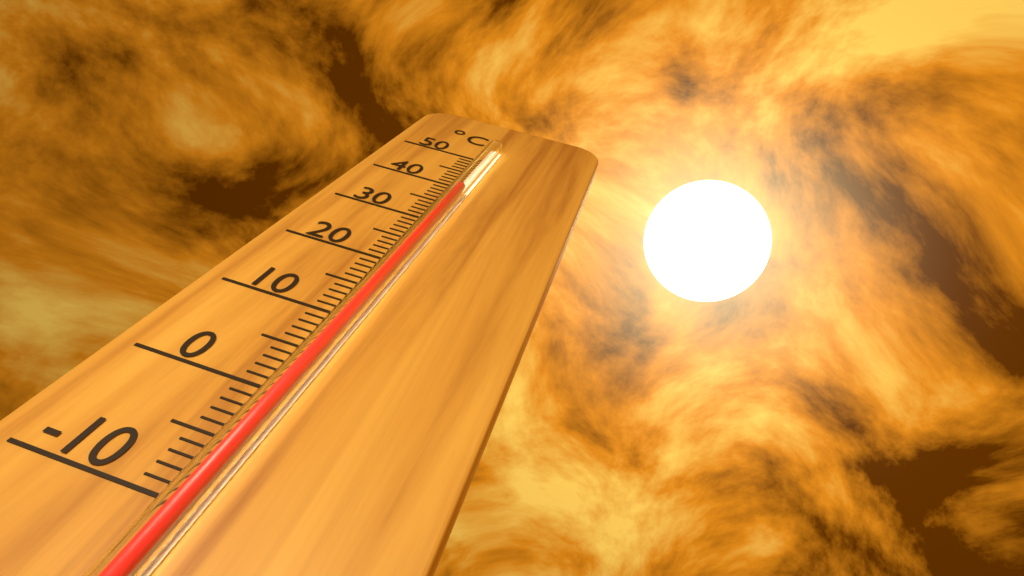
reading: 38 °C
